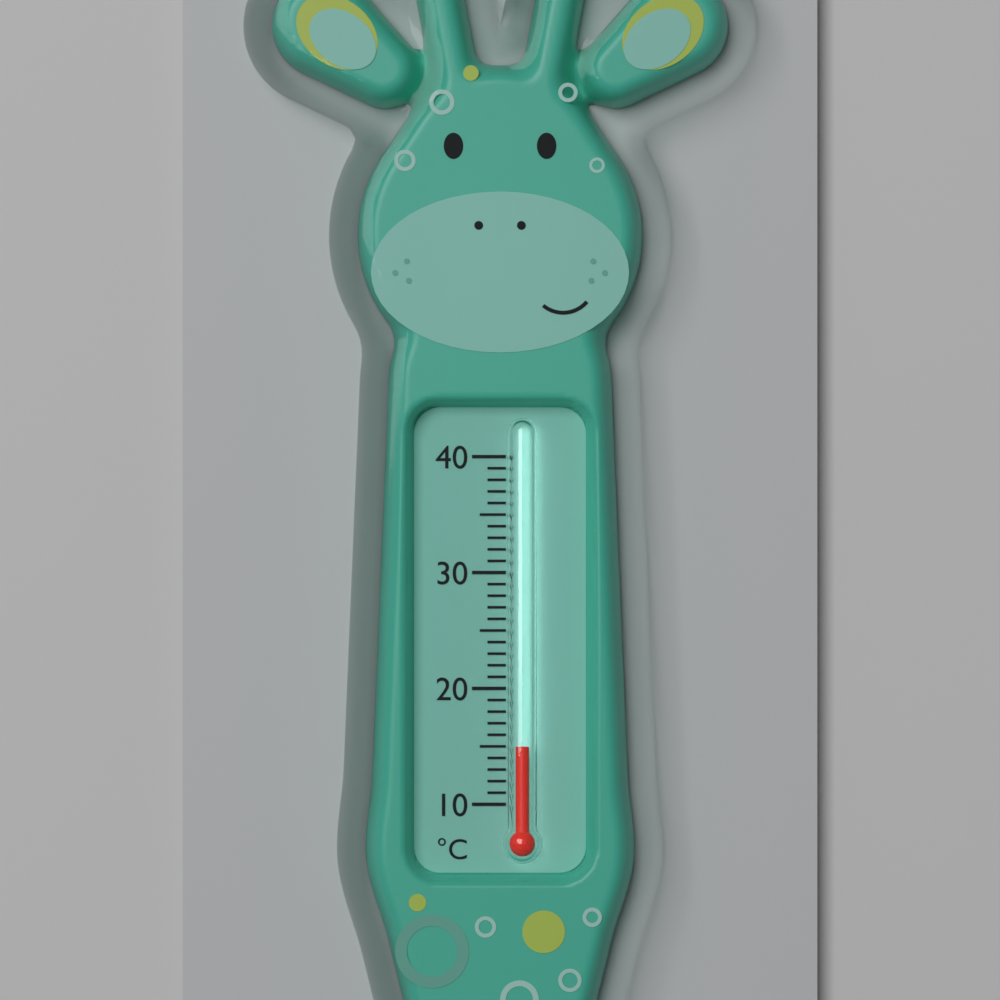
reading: 15 °C
